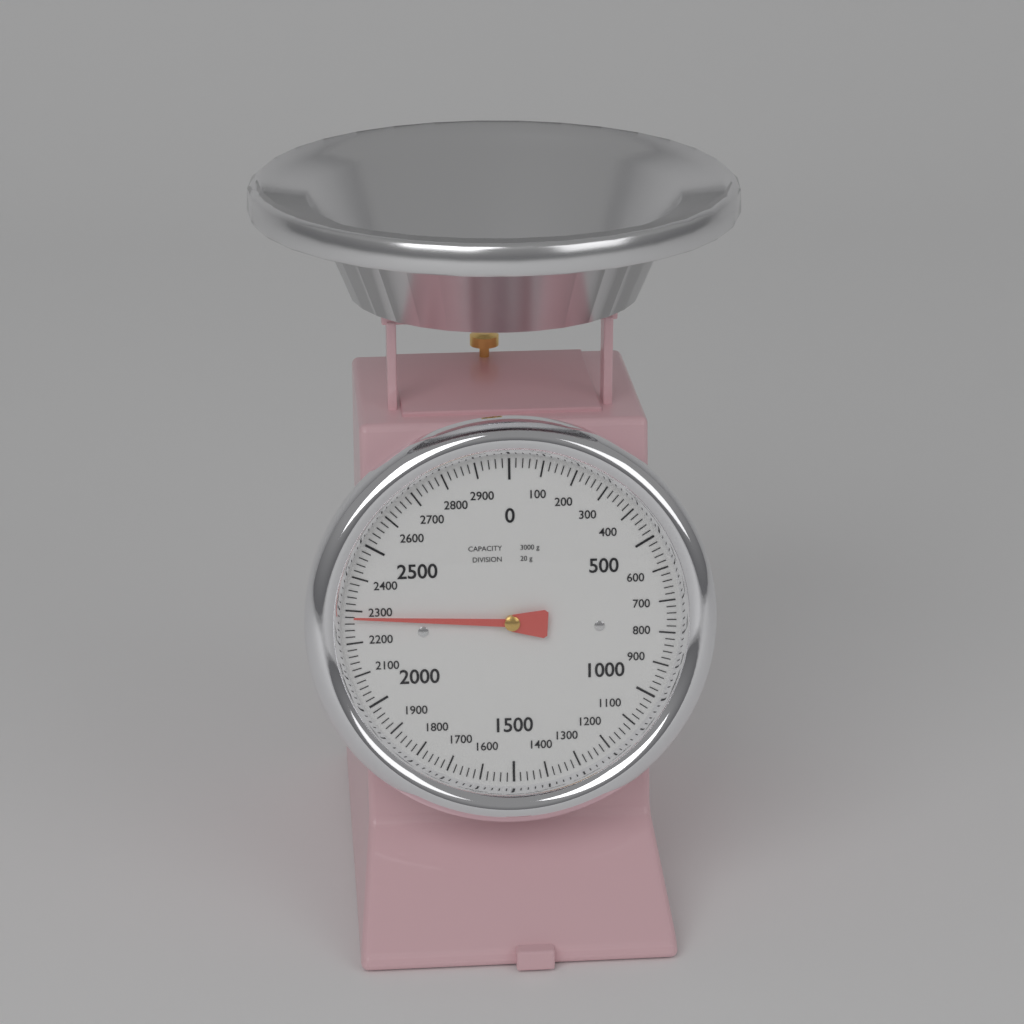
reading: 2280 g
